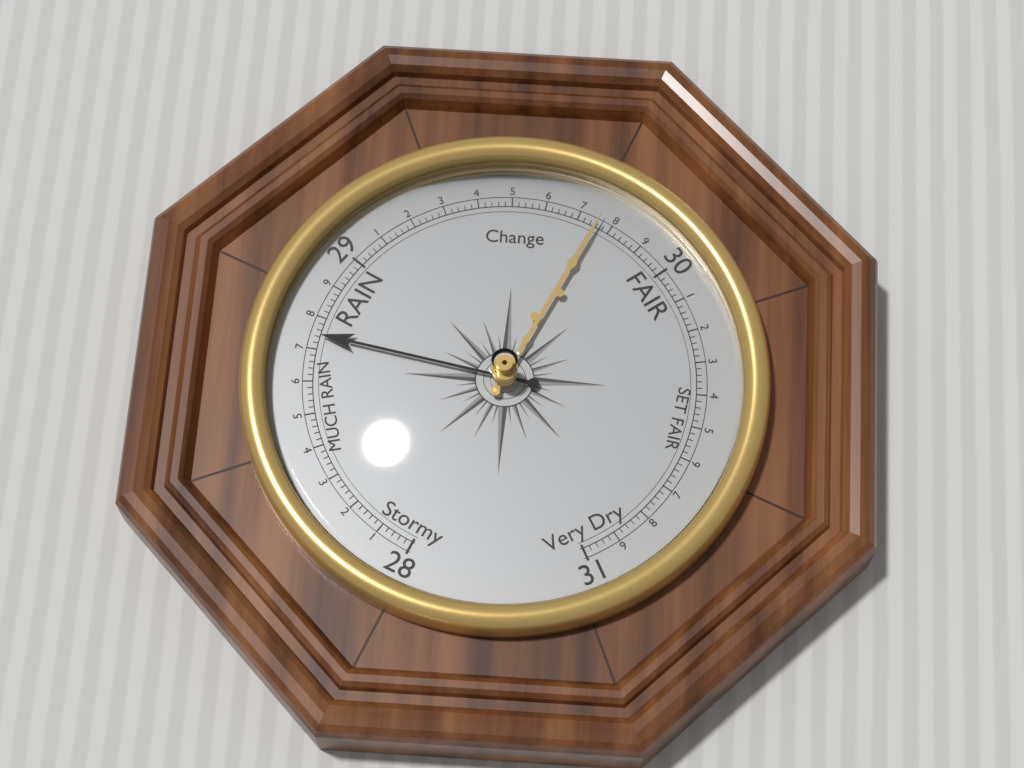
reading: 28.74 (no unit)
